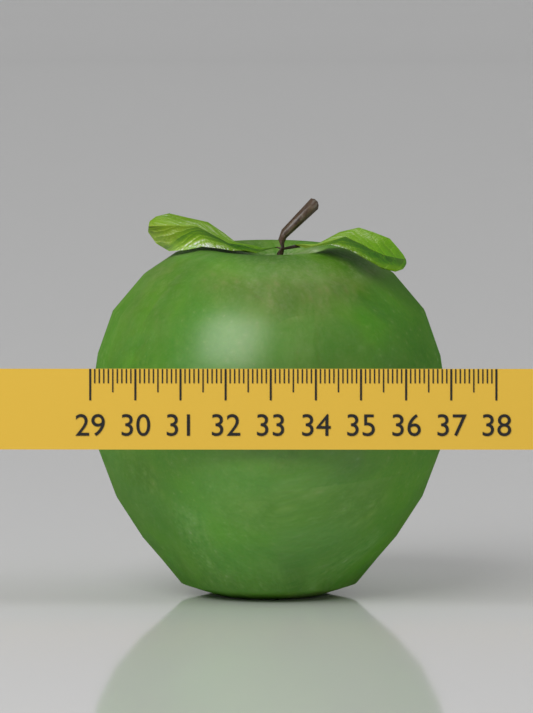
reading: 36.9 (no unit)
